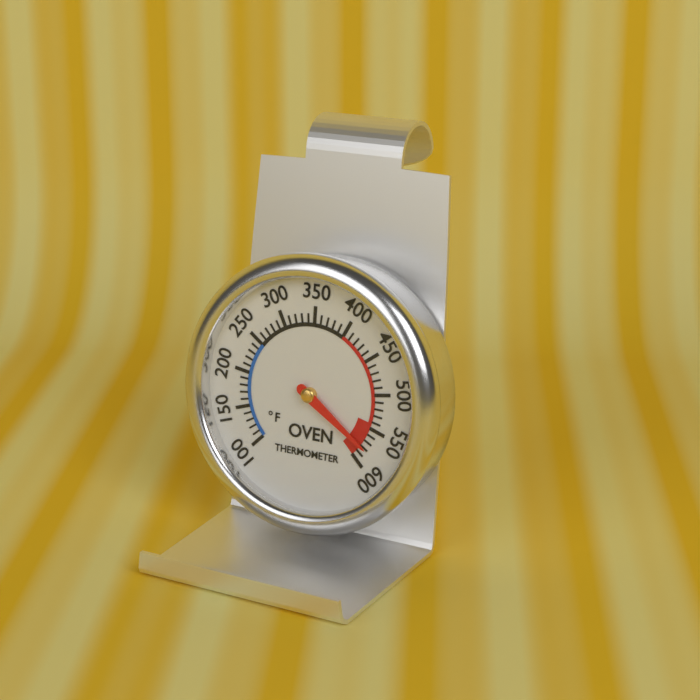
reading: 580 °F
